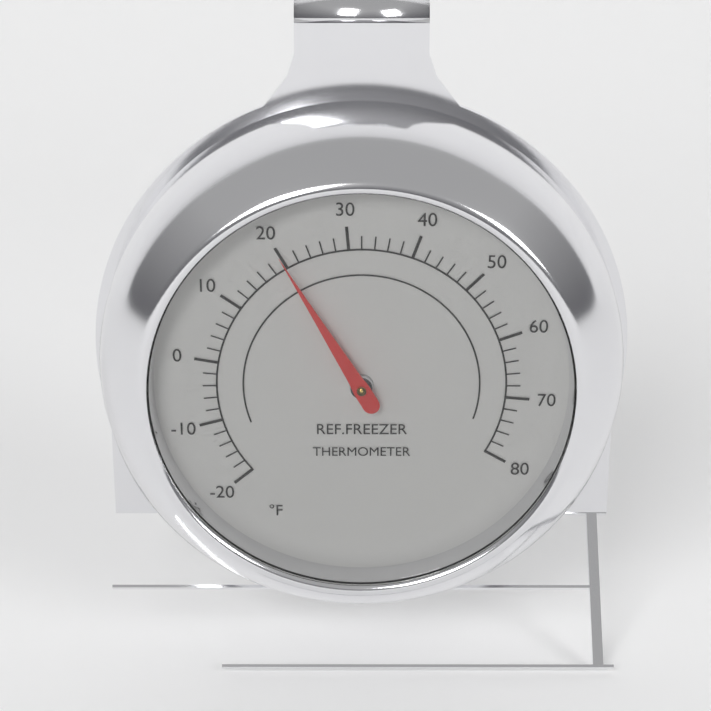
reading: 20 °F
